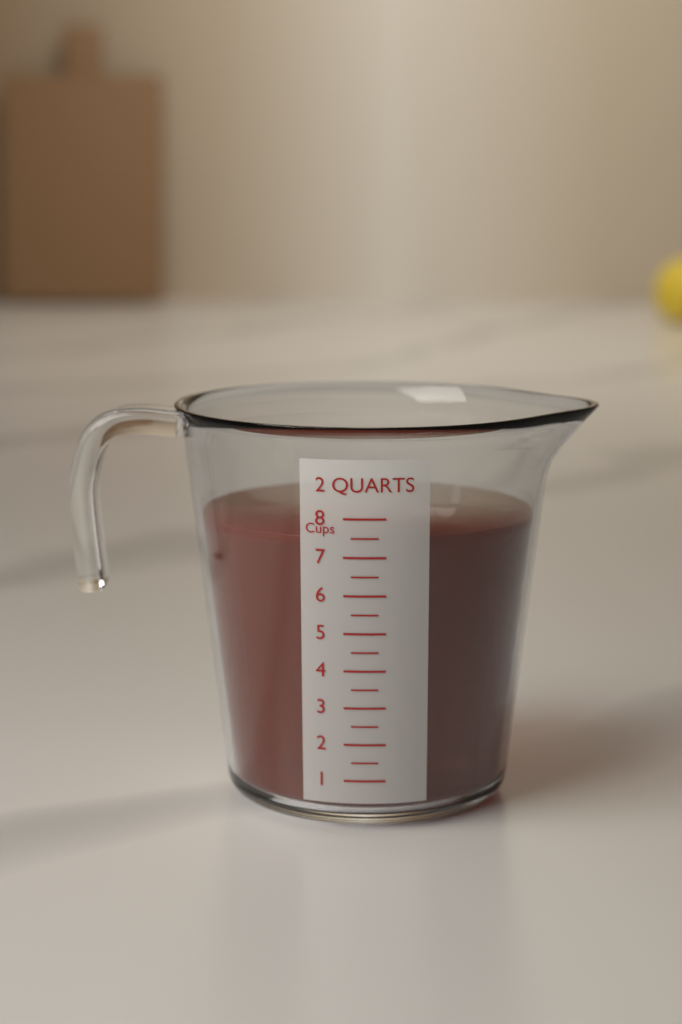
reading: 7.5 cups
